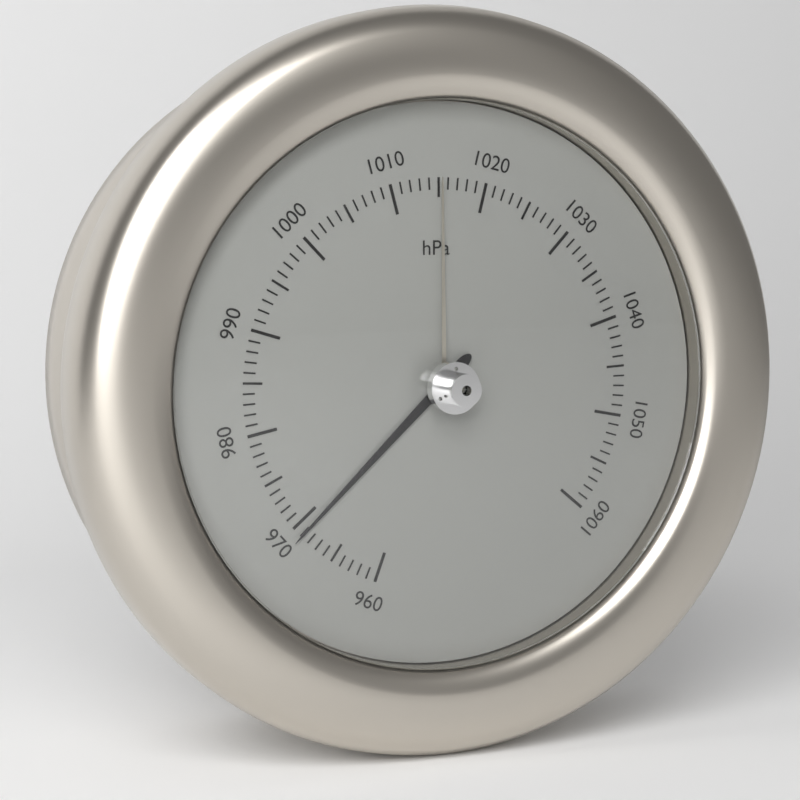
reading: 969 hPa
